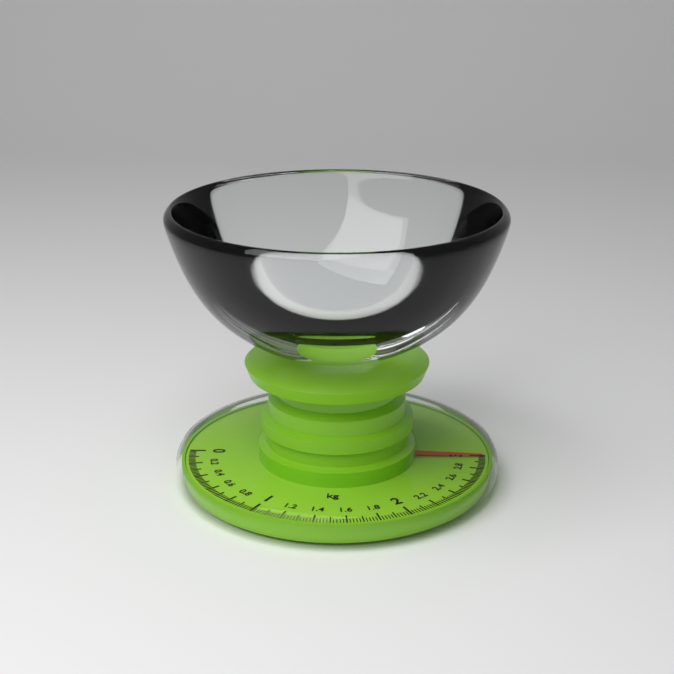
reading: 2.98 kg
